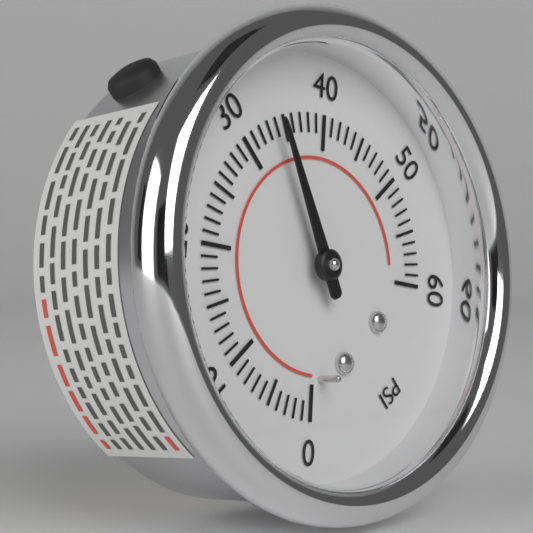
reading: 34 psi
